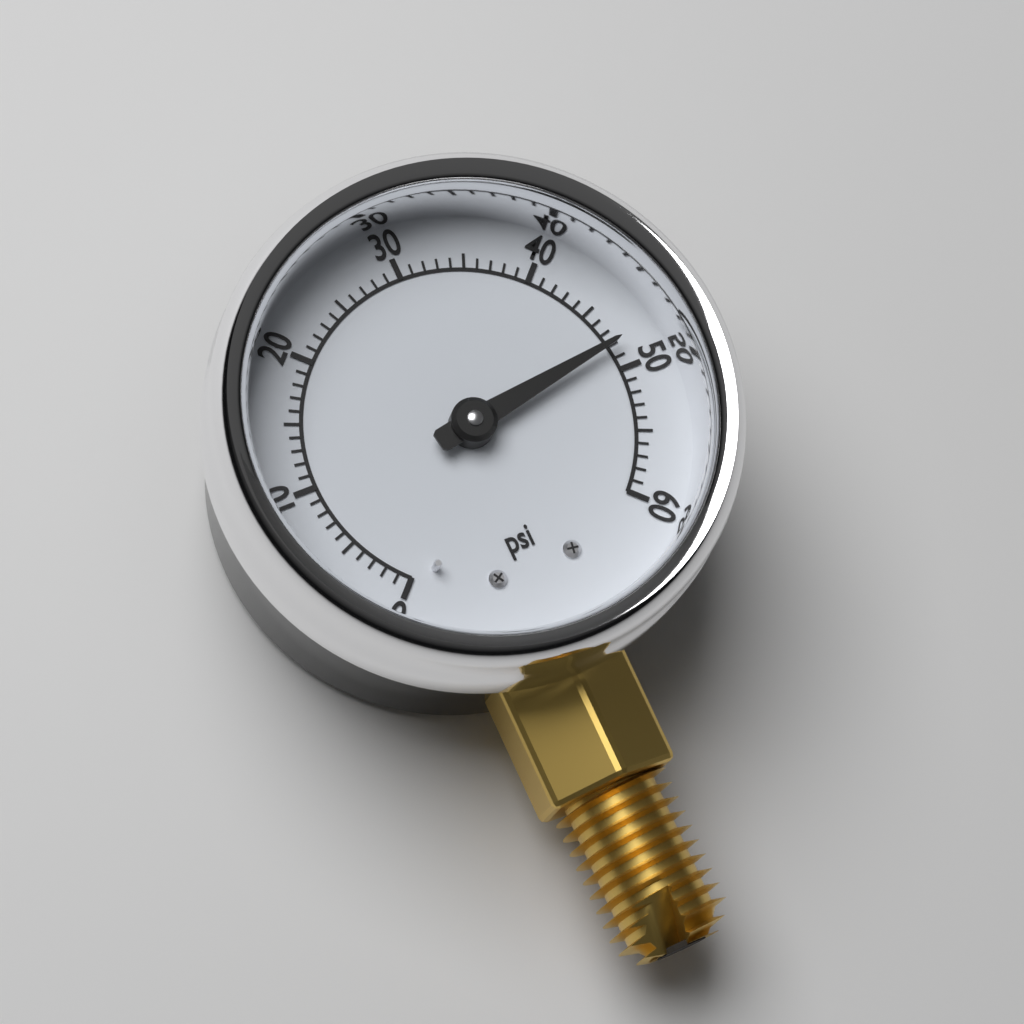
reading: 48 psi
